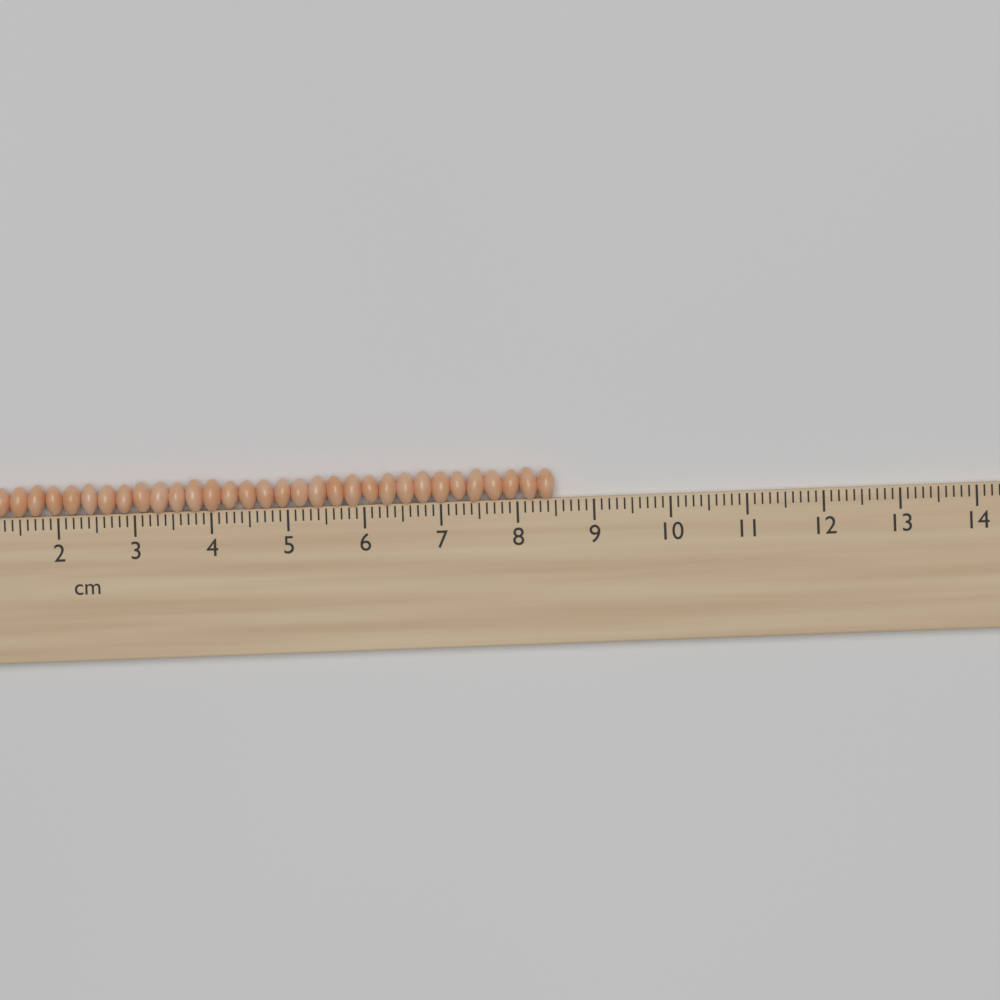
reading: 8.5 cm
